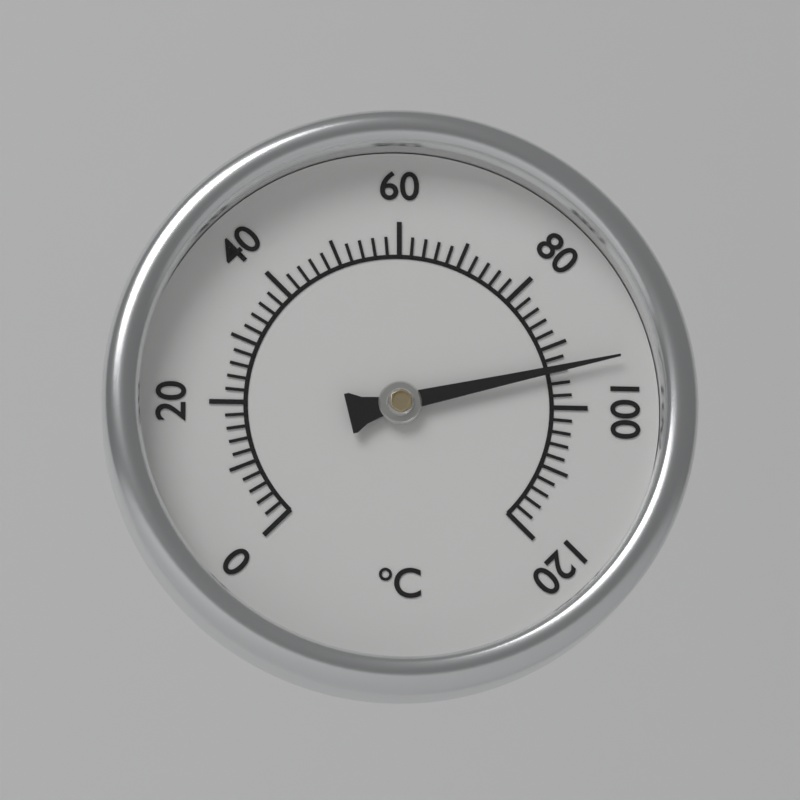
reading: 94 °C
